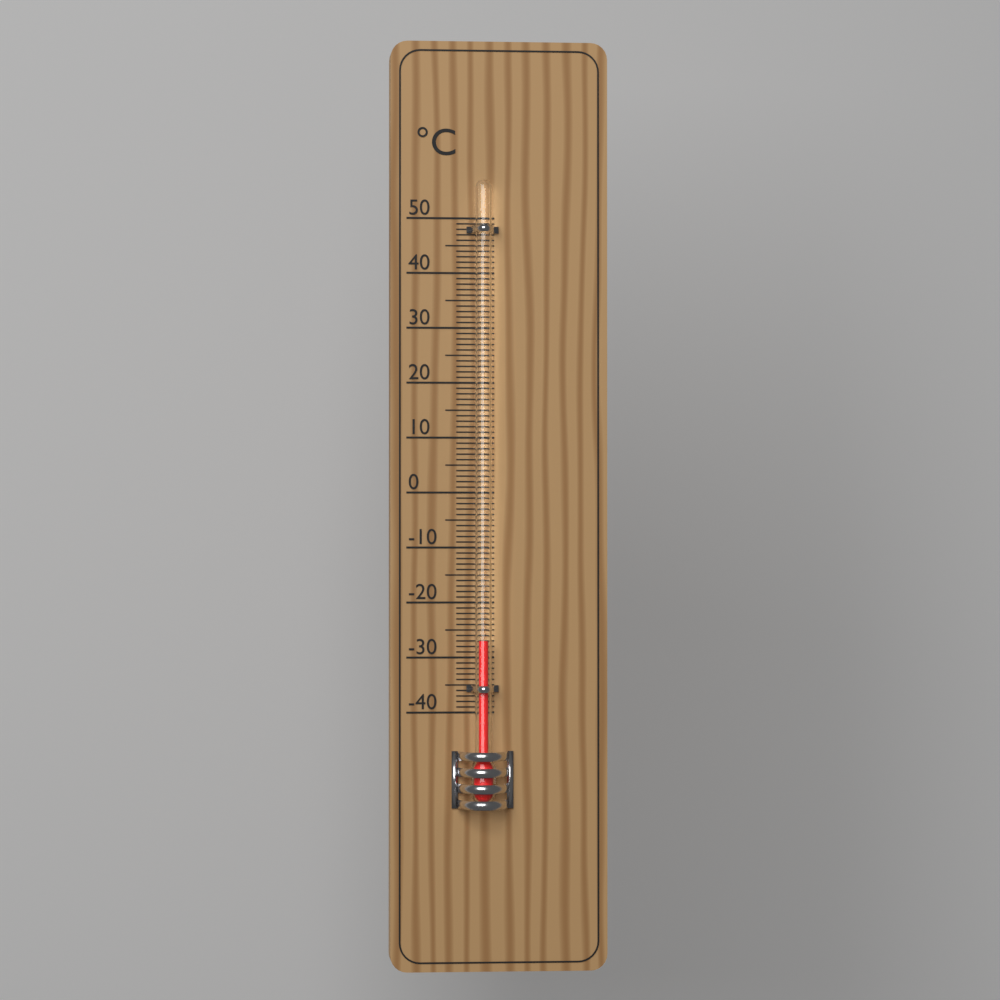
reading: -27 °C
